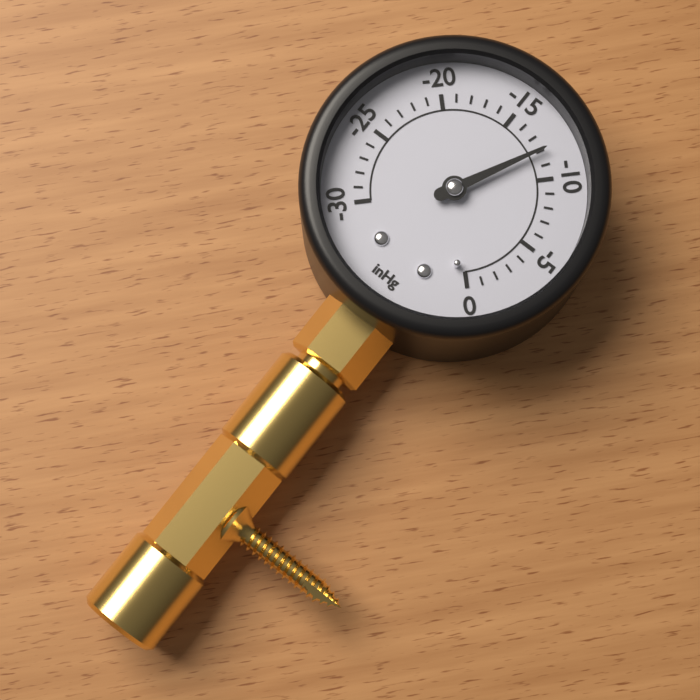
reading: -12 inHg
